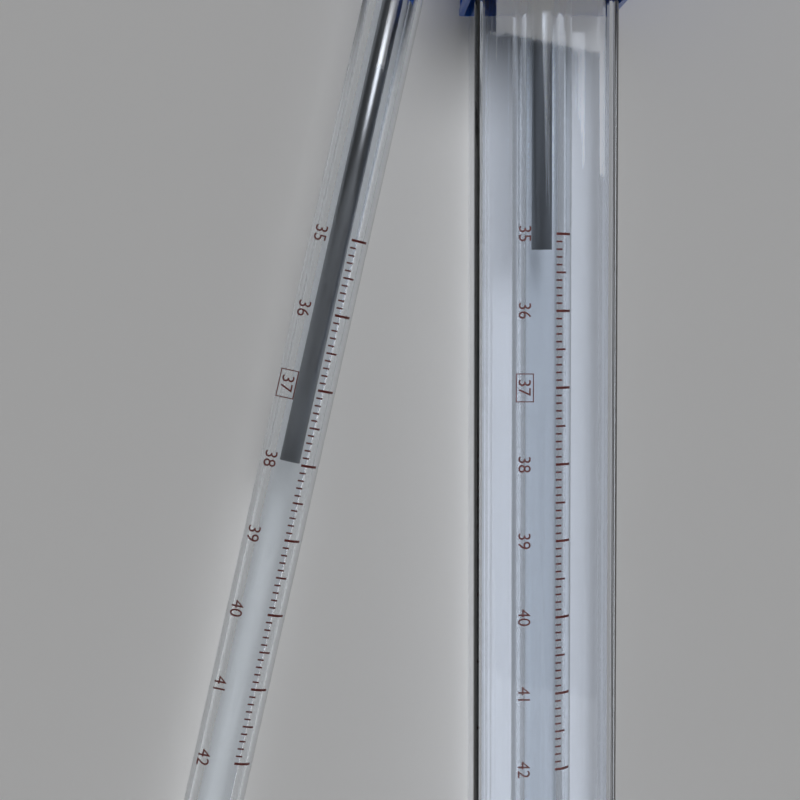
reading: 38.0 °C
